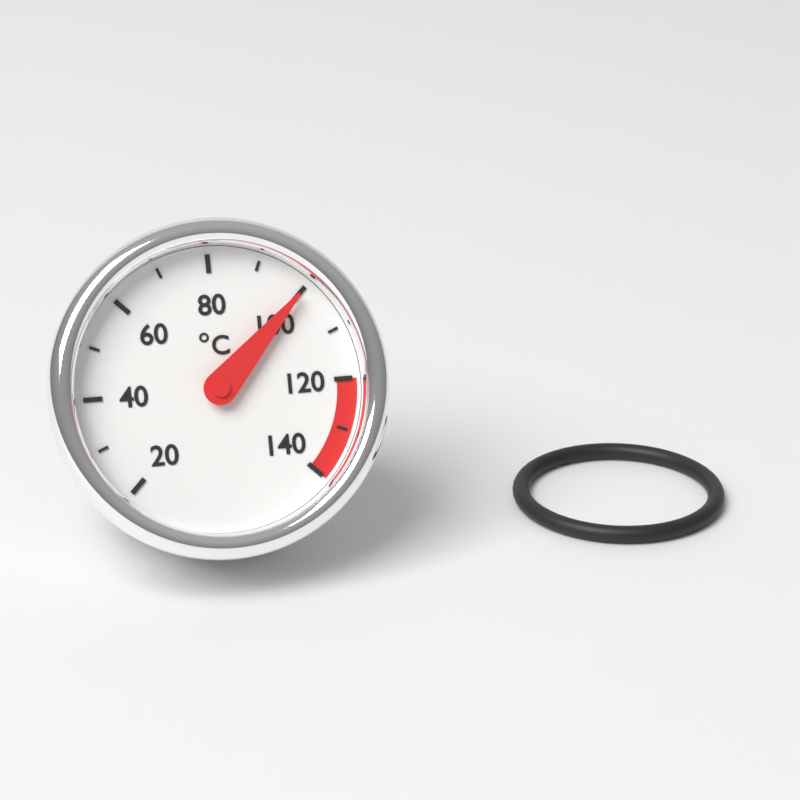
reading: 100 °C
